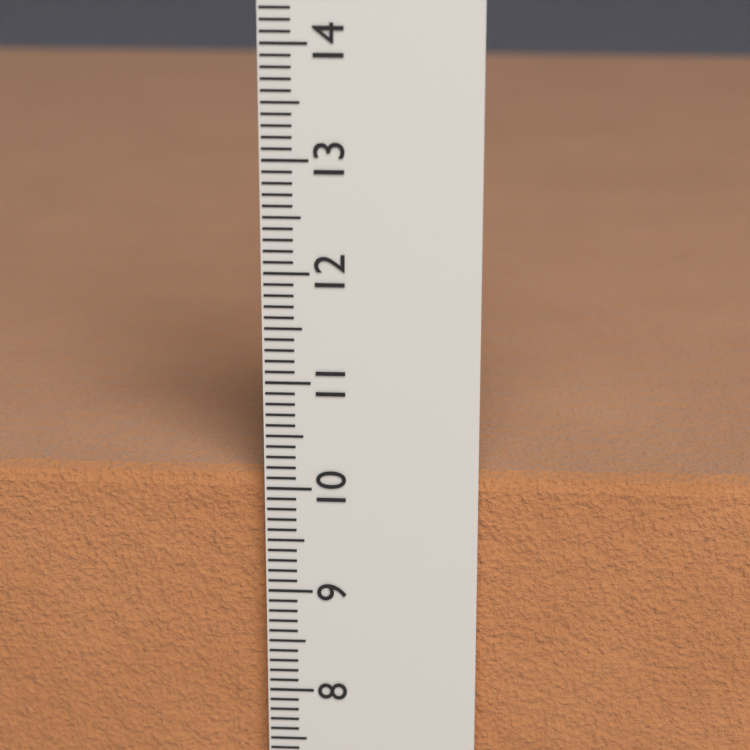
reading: 10.1 cm
